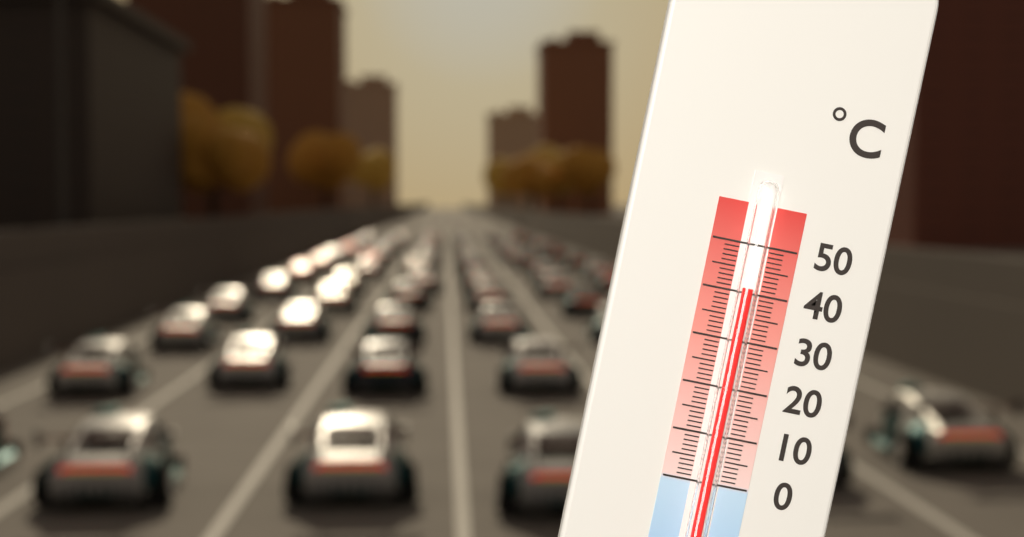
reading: 41 °C
